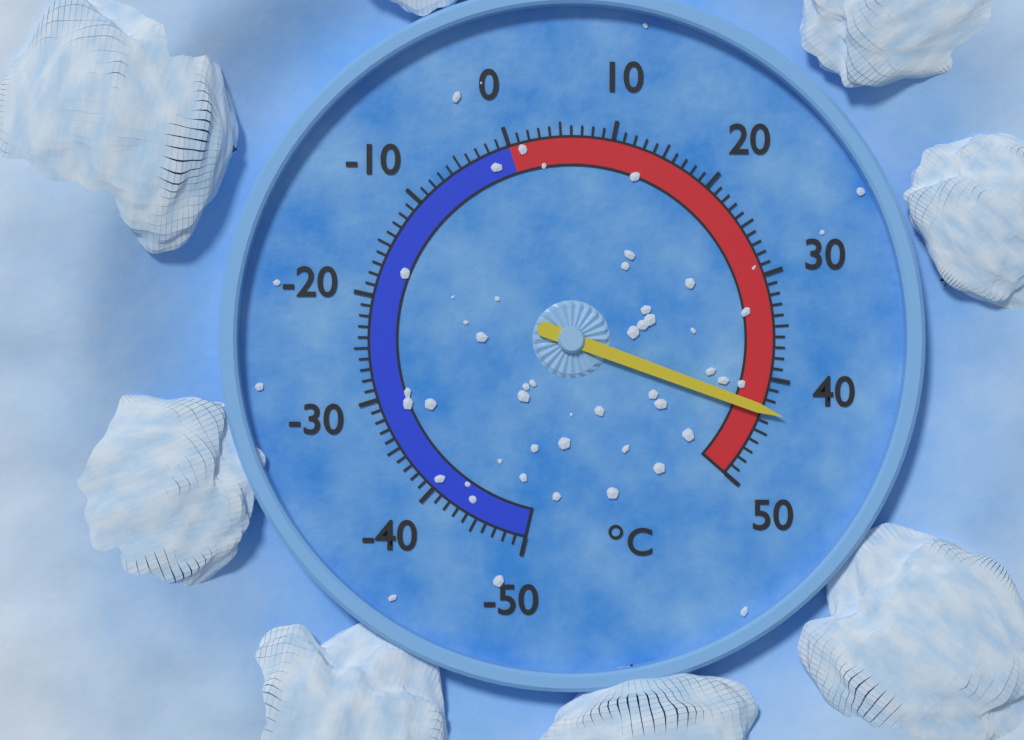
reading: 43 °C
